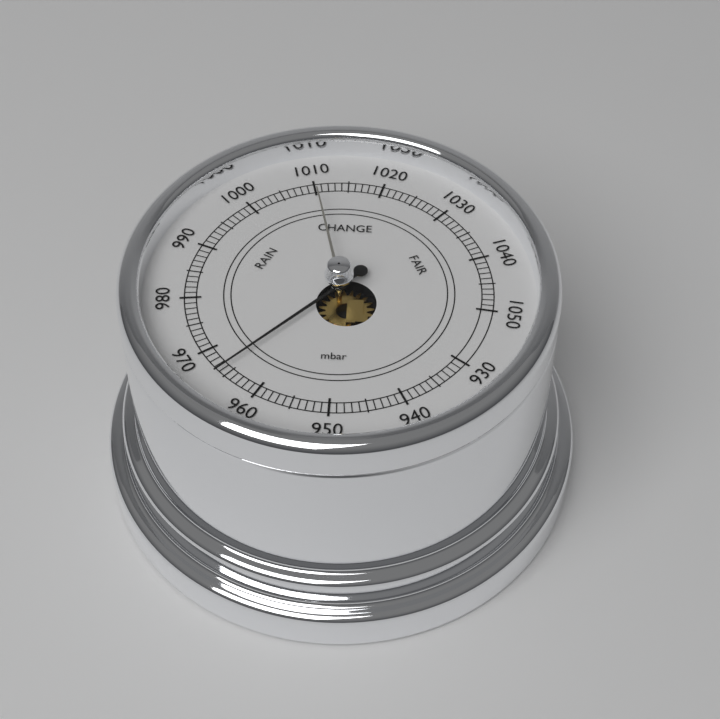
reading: 966 mbar
